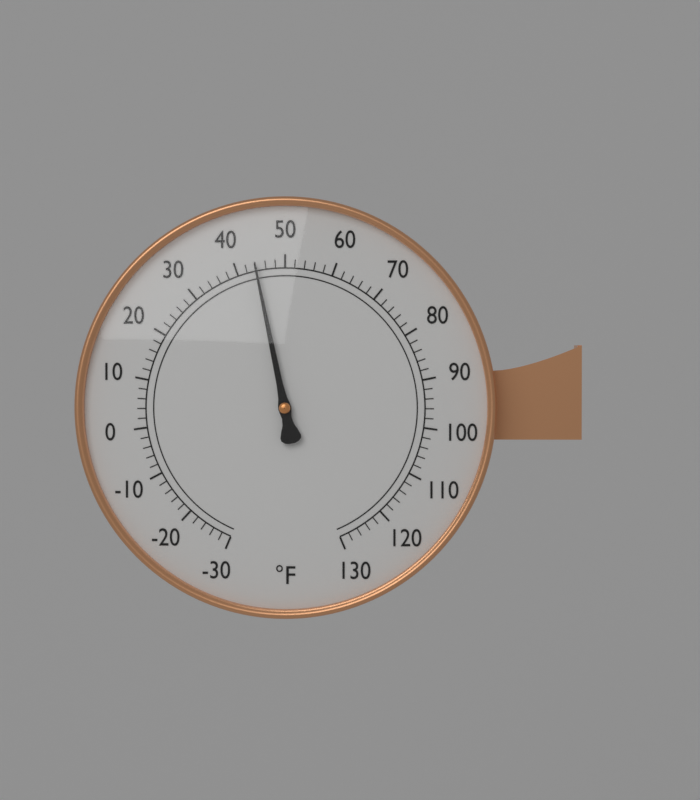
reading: 44 °F
